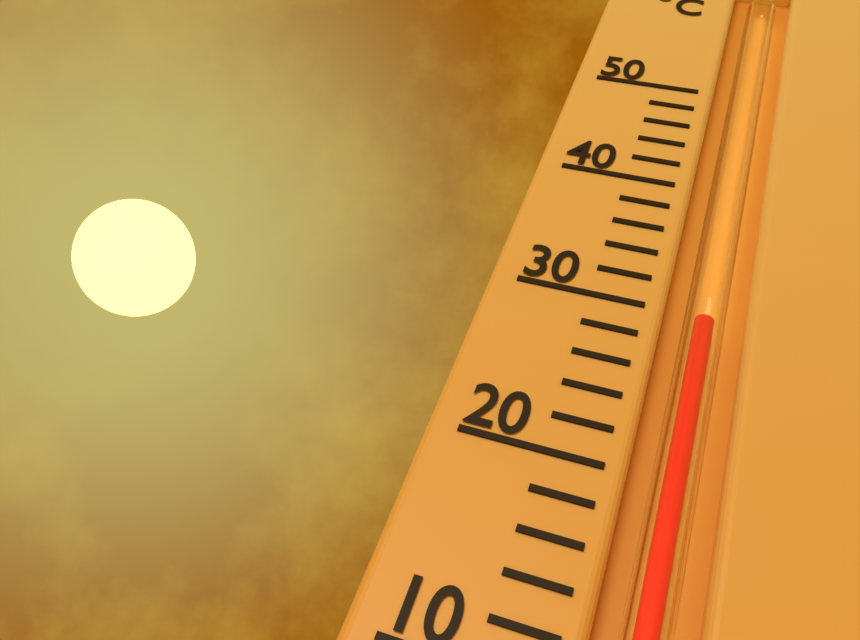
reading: 30 °C
